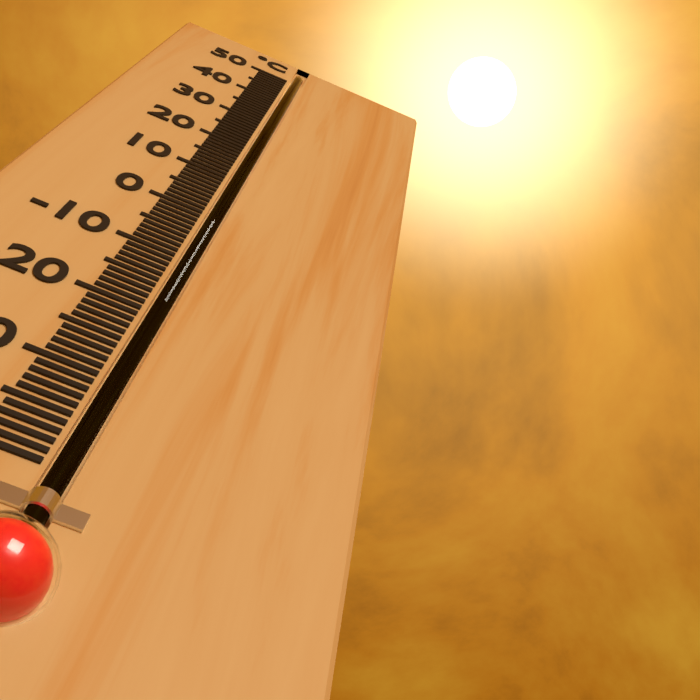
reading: 45 °C
